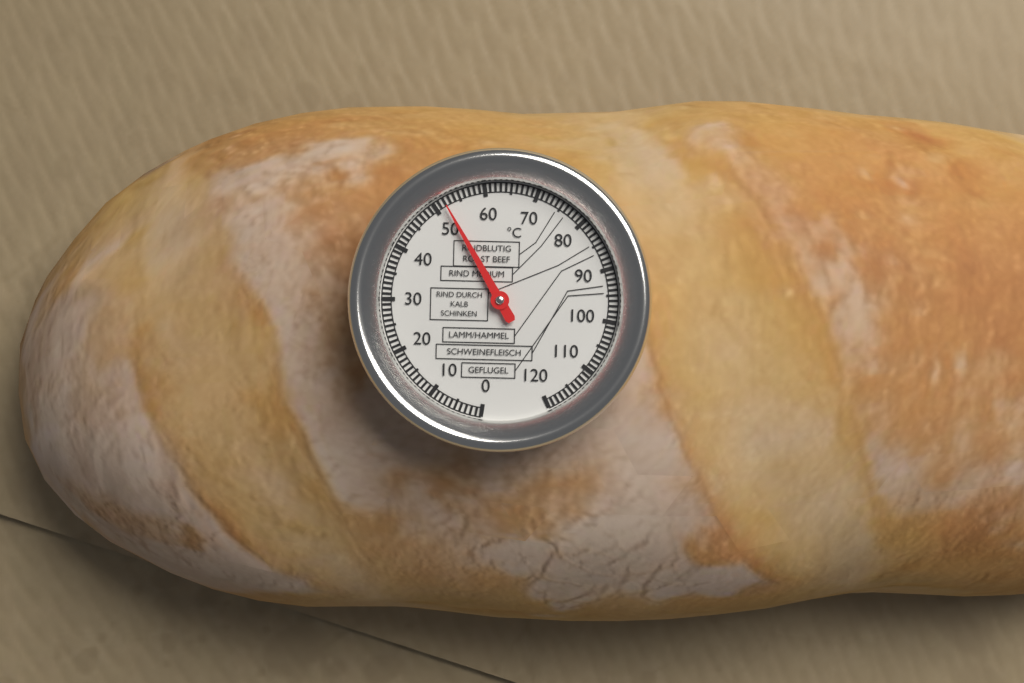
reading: 52 °C
